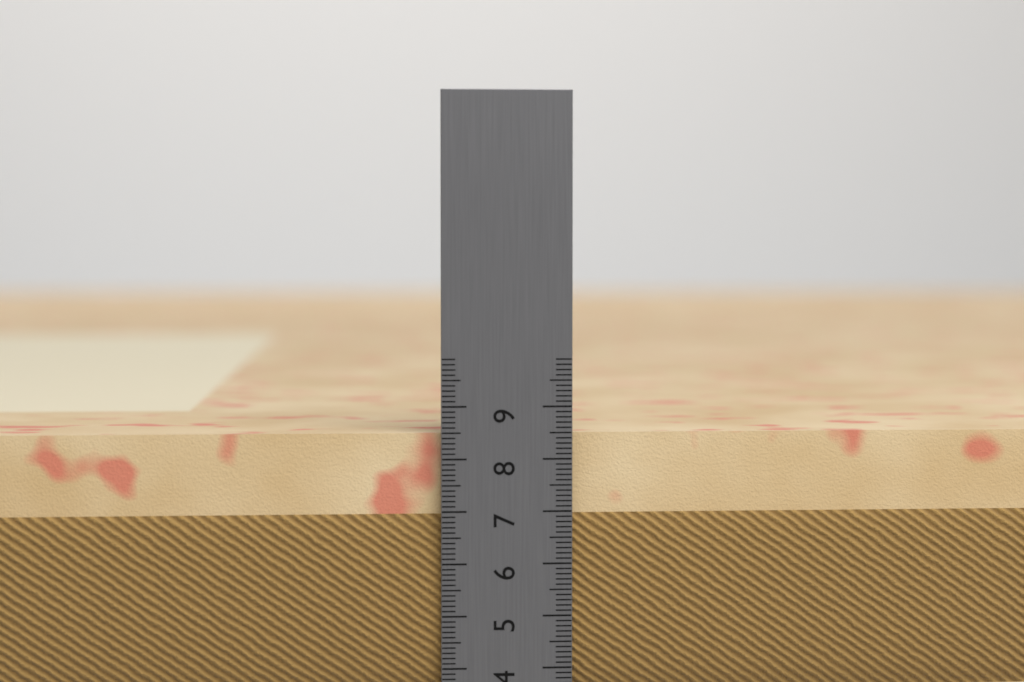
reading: 8.5 cm
